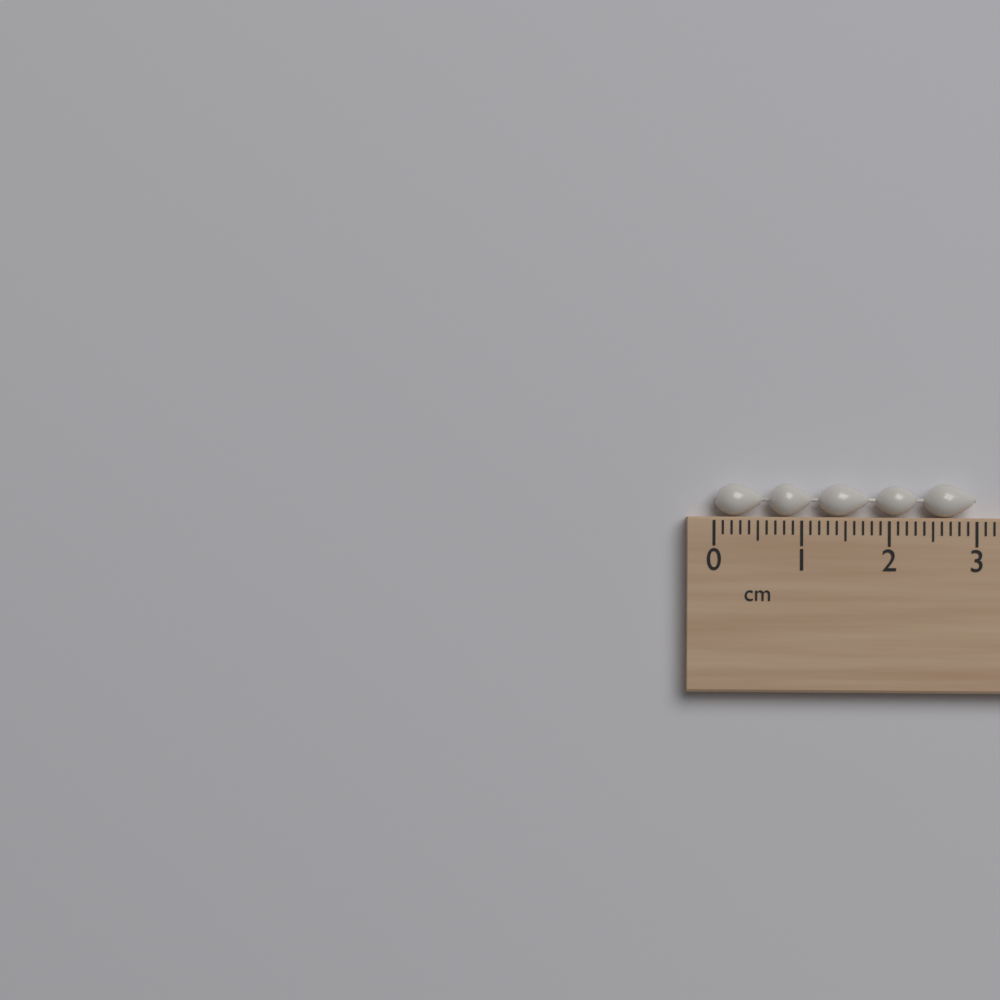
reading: 3.0 cm
